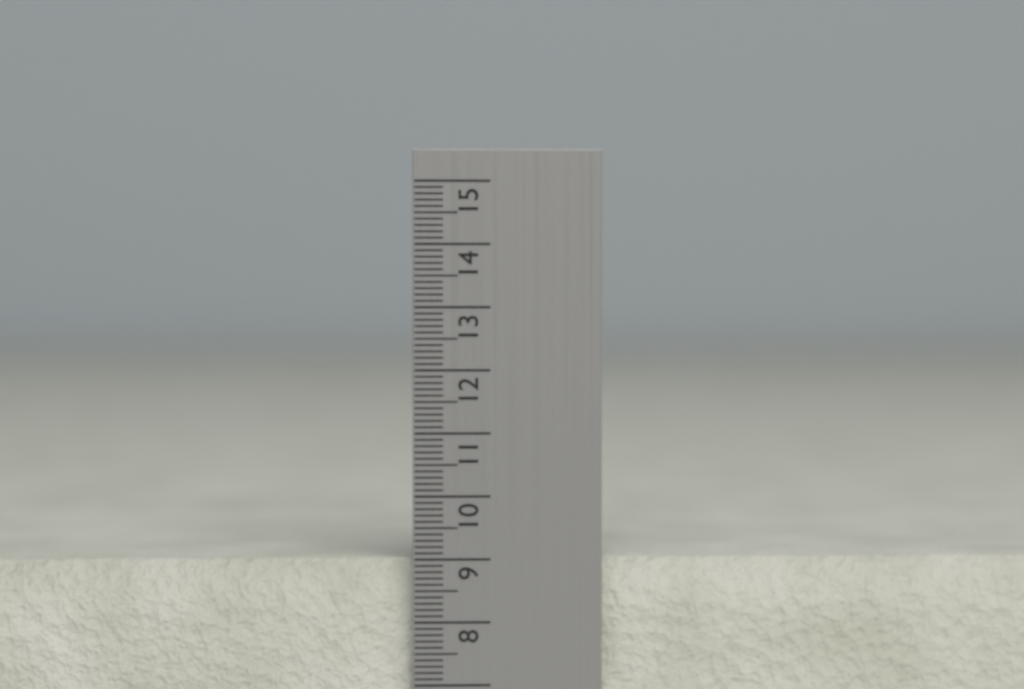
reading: 9.0 cm
